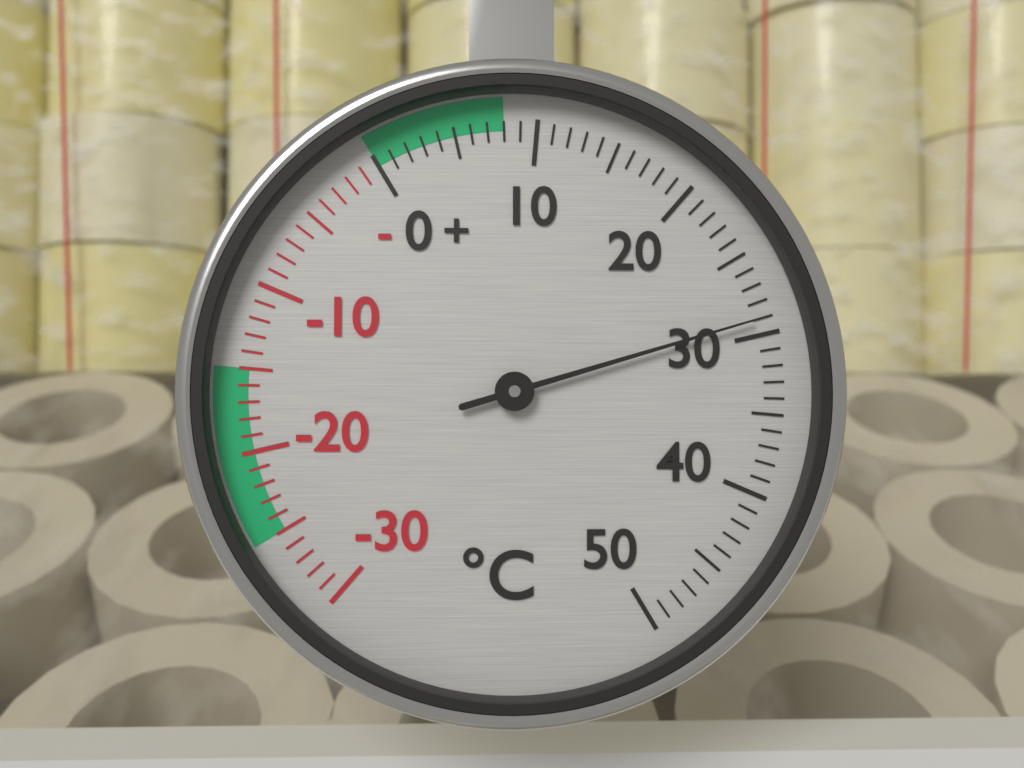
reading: 29 °C
